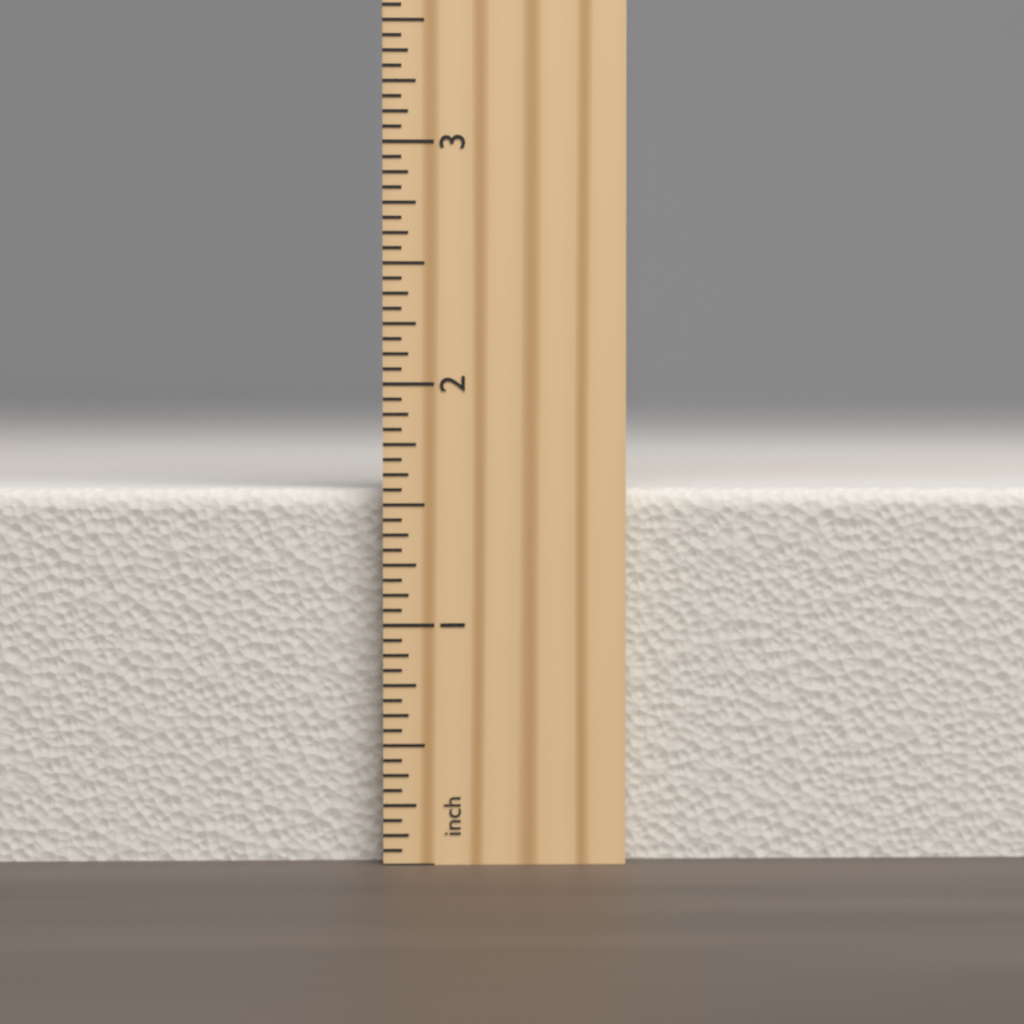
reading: 1.5625 inch
